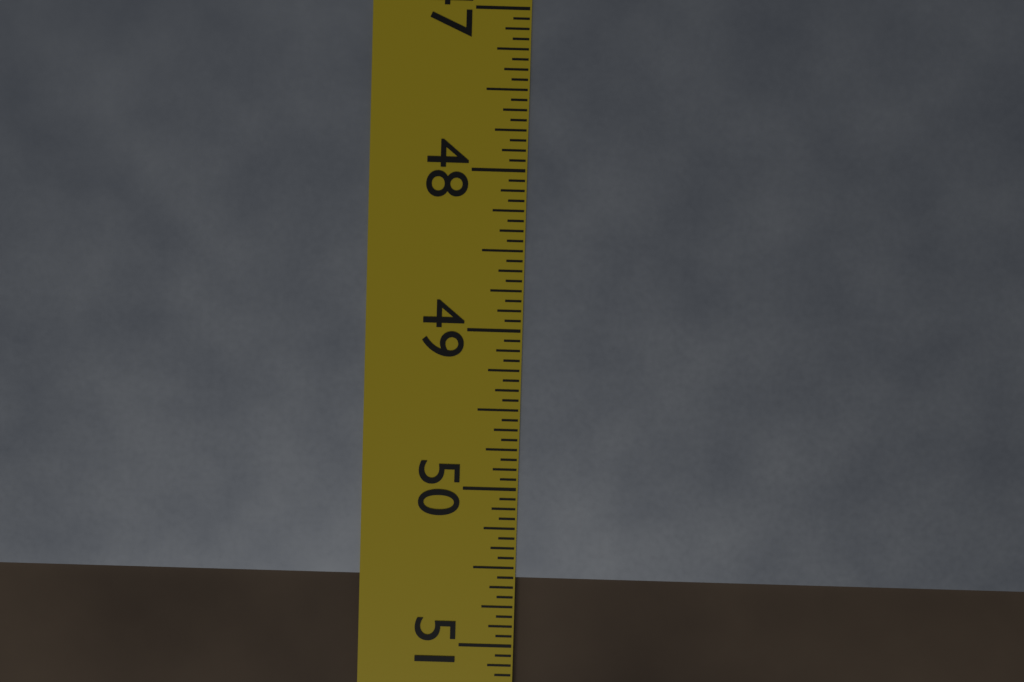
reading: 50.5625 in
